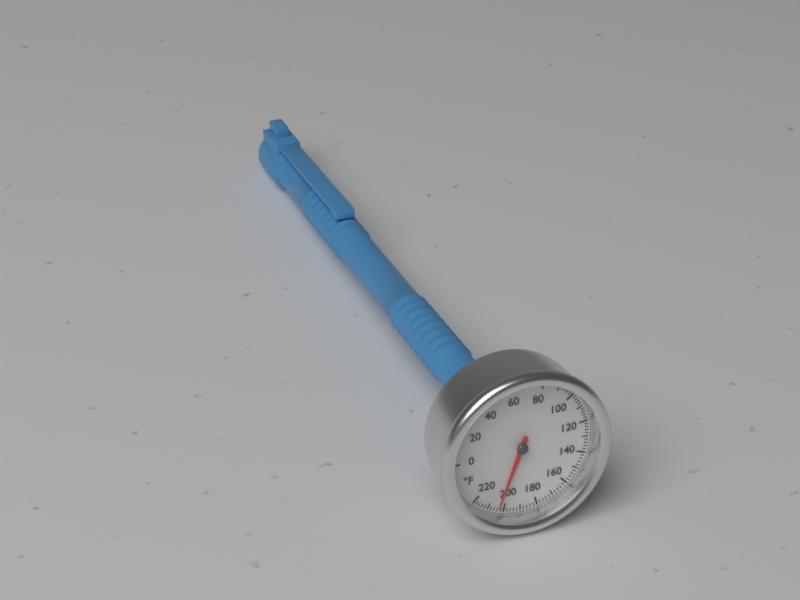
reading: 204 °F
